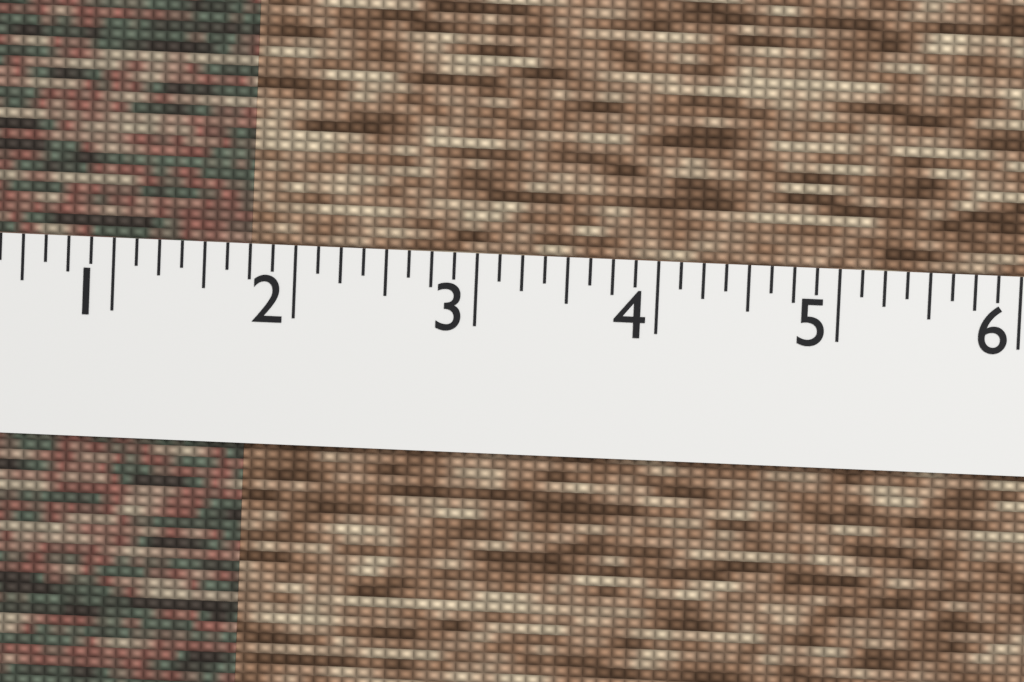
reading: 1.750 (no unit)
